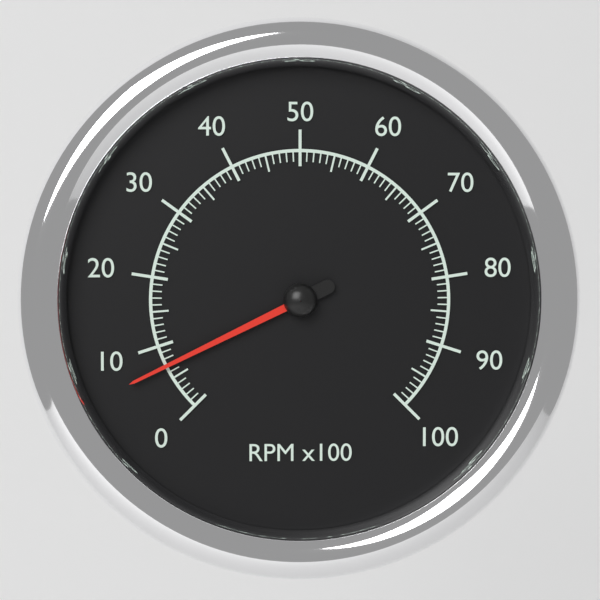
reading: 7 RPM x100
